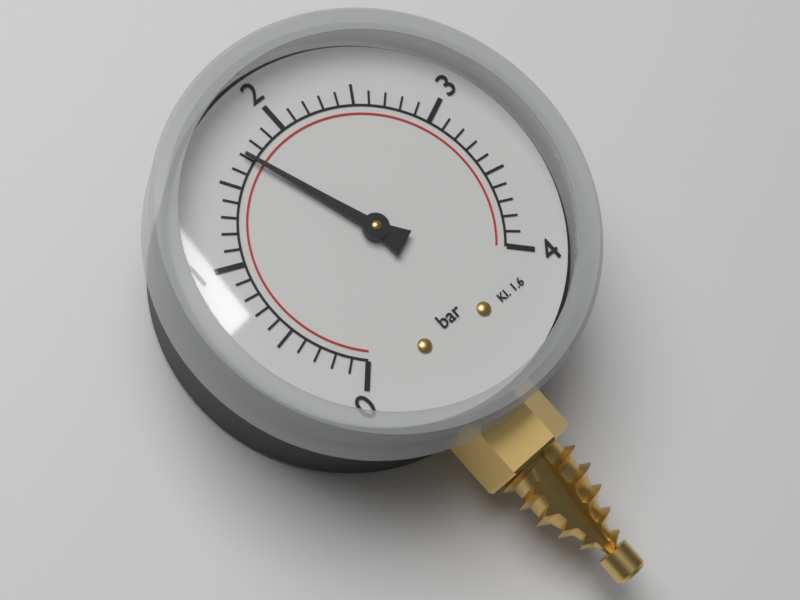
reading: 1.7 bar
